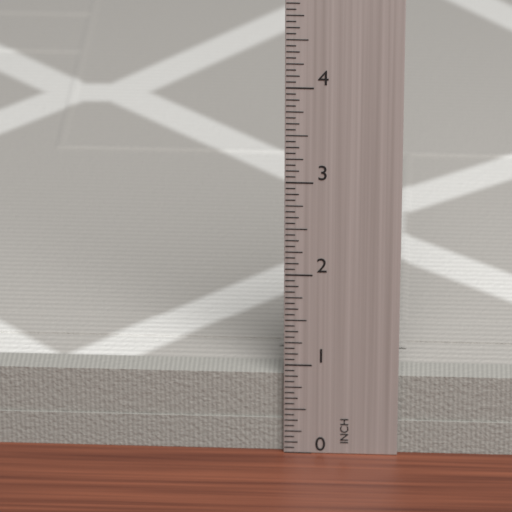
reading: 0.8750 in
